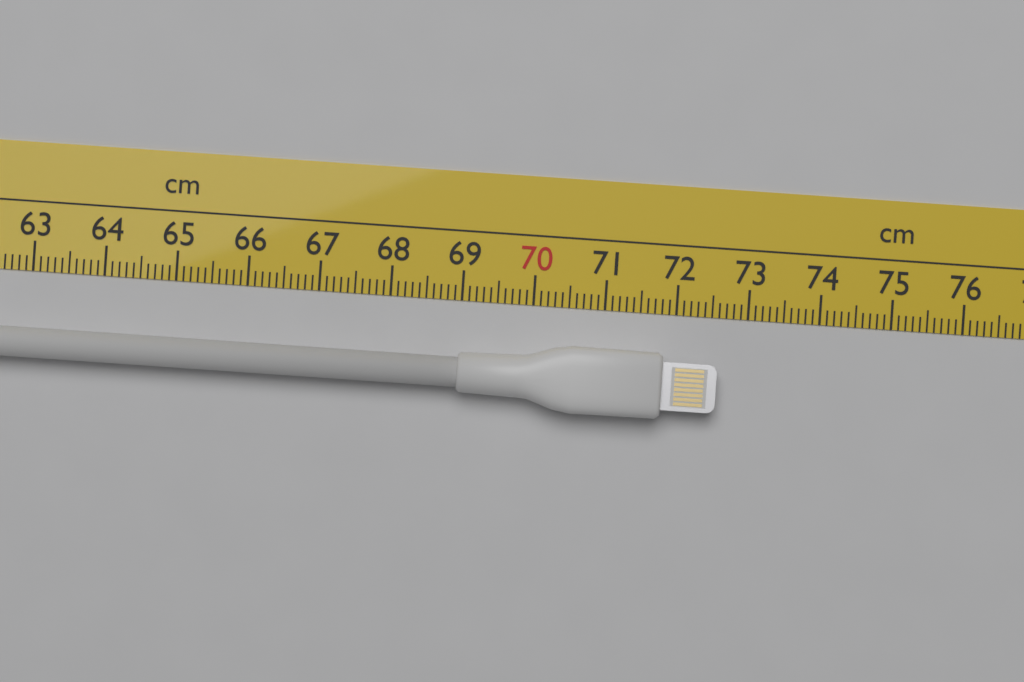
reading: 72.6 cm
